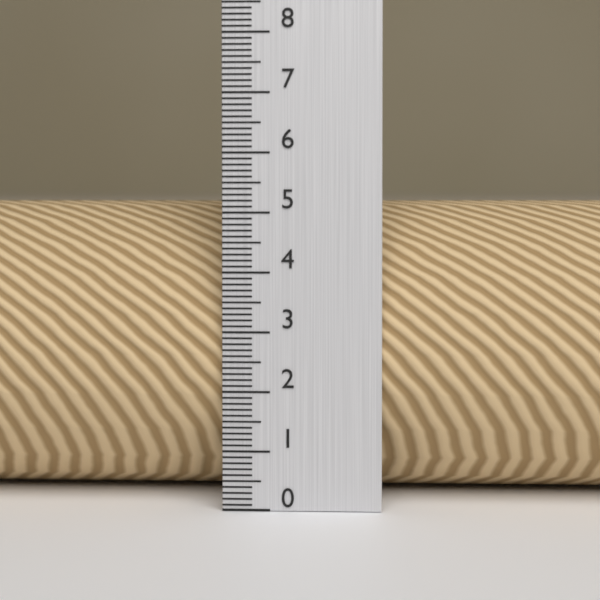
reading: 5.2 (no unit)
